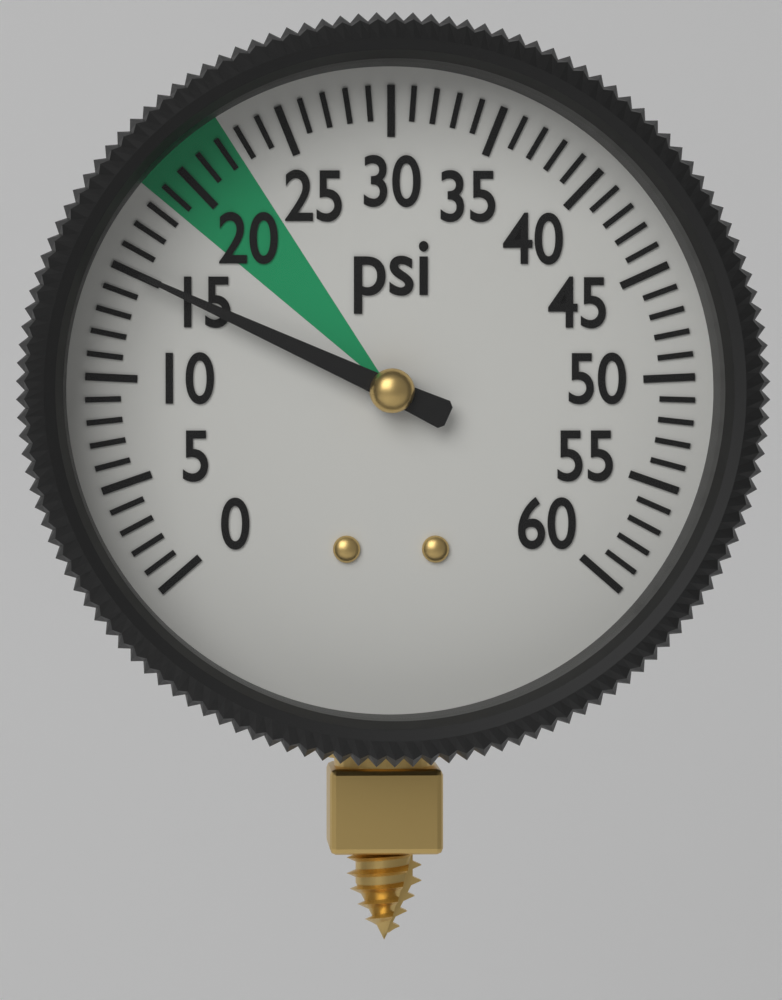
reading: 15 psi
